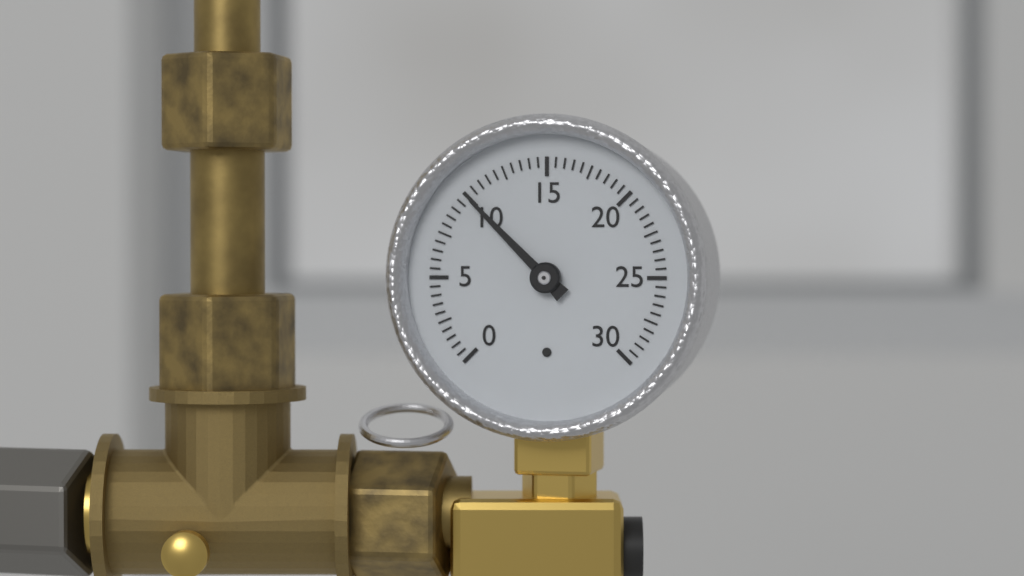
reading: 10.0 (no unit)
